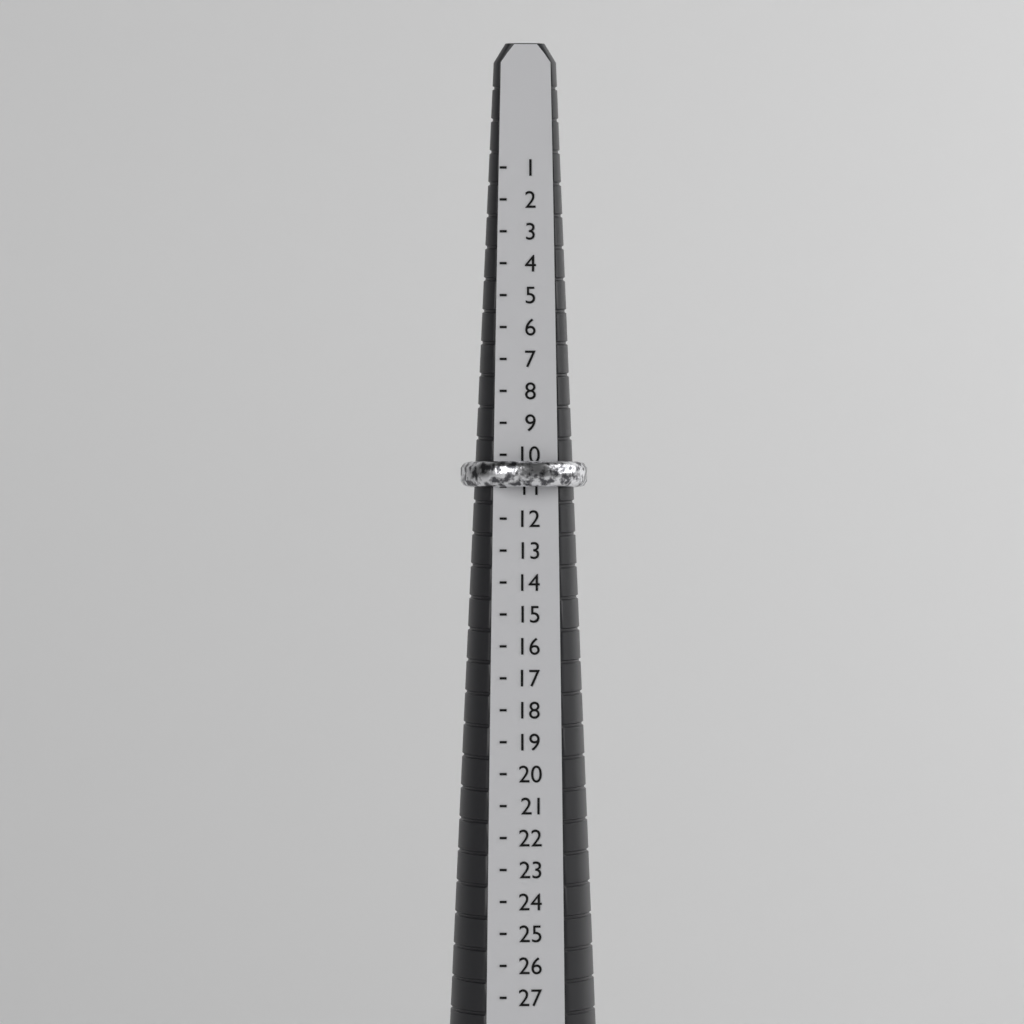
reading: 11 (no unit)
